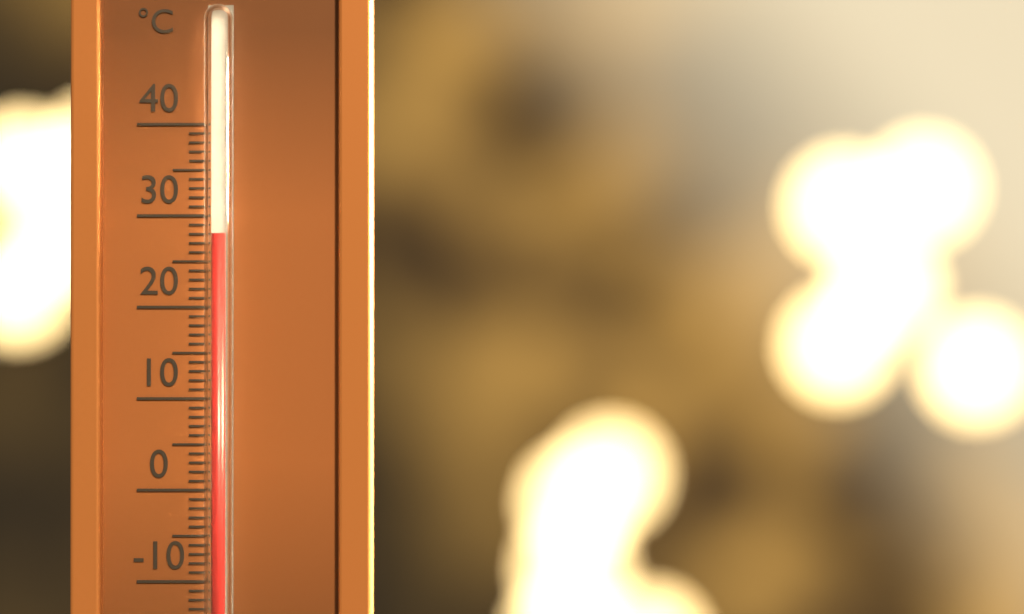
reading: 28 °C
